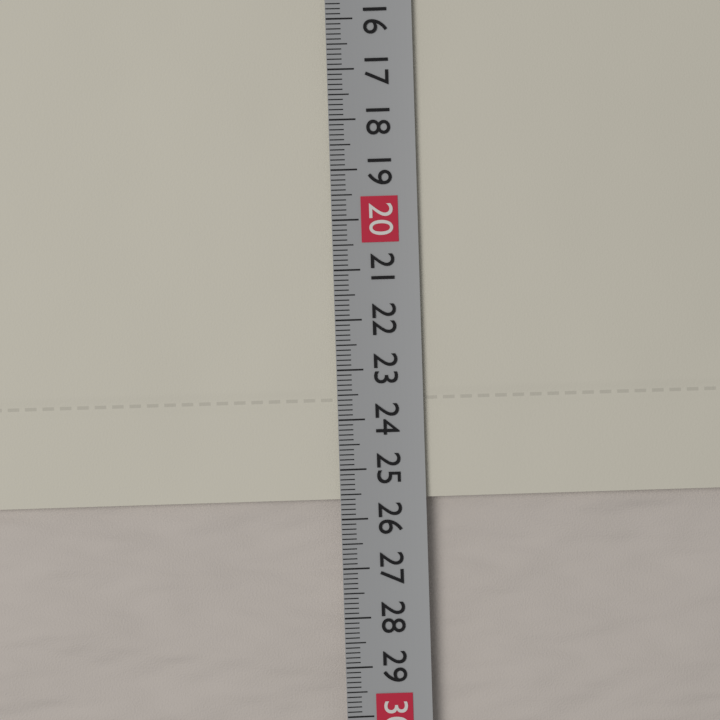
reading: 25.6 cm
